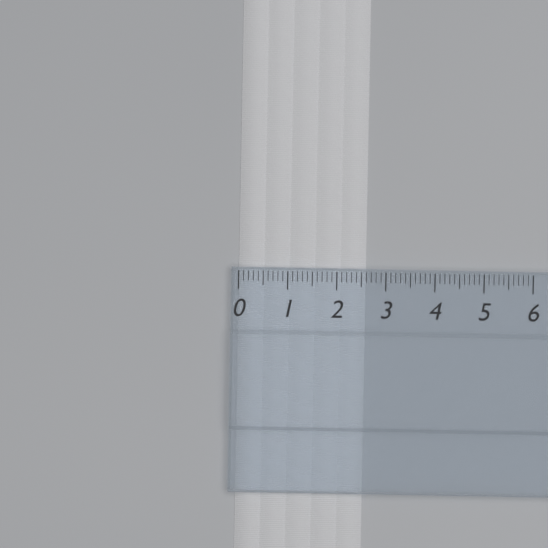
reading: 2.6 (no unit)
